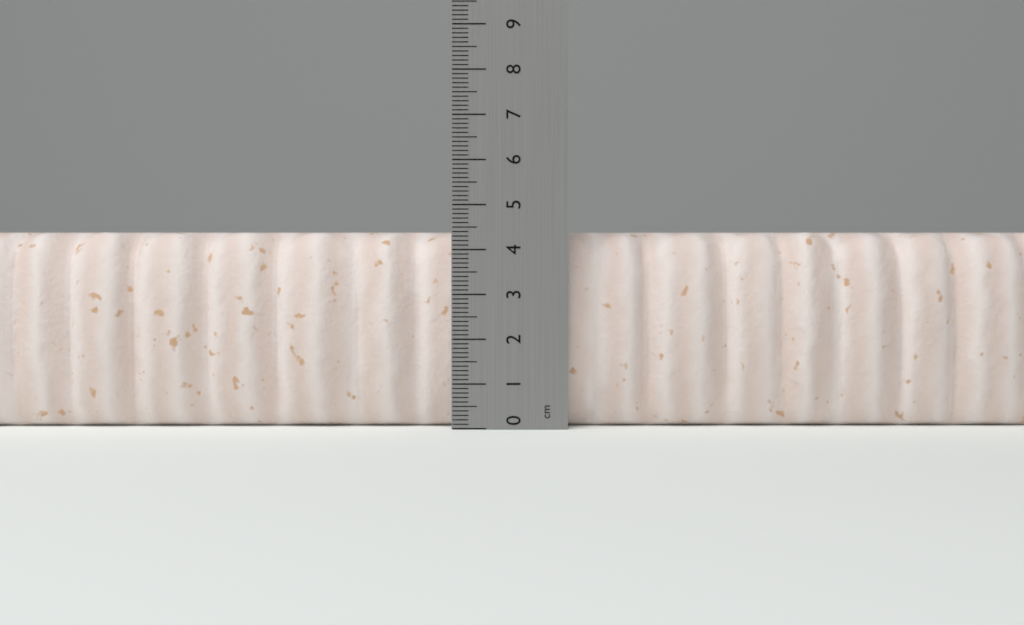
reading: 4.4 cm
